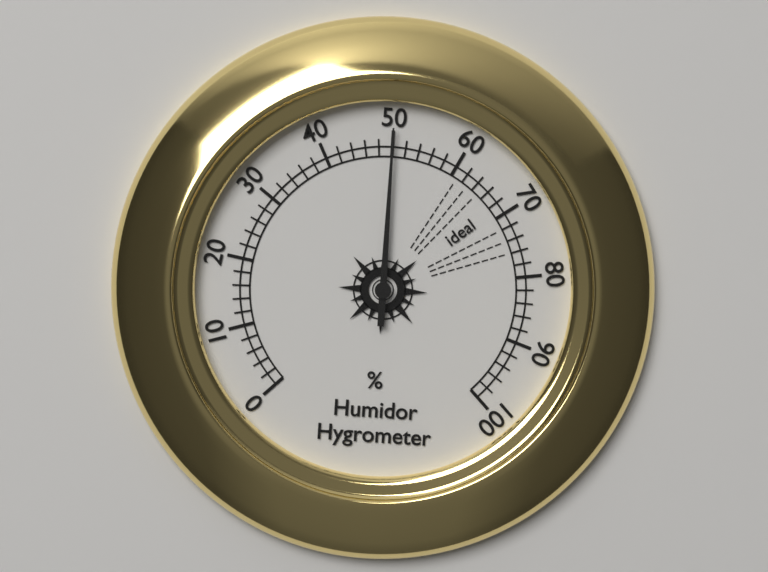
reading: 50 %
